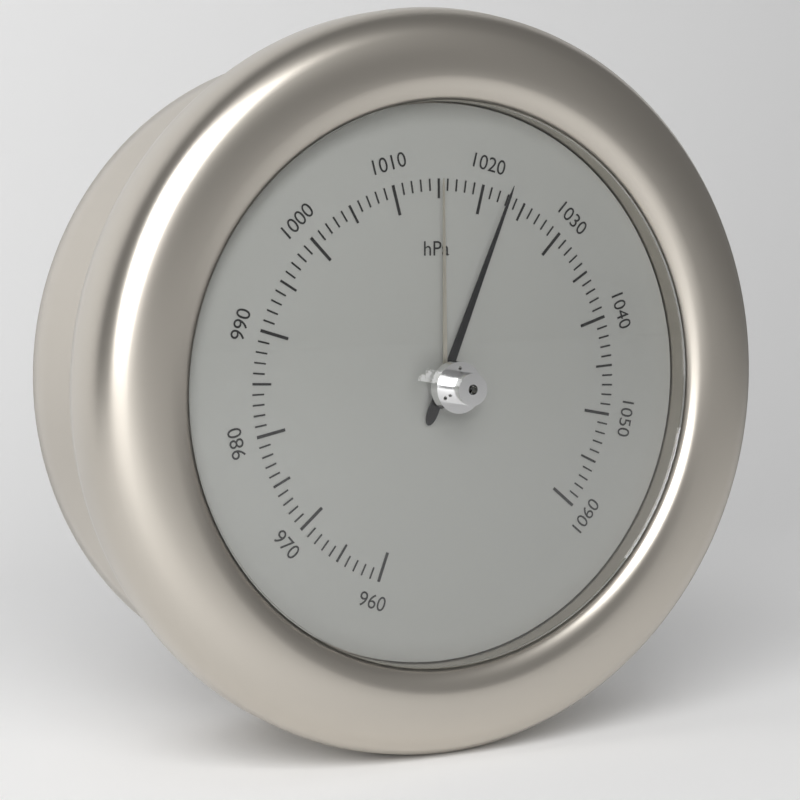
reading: 1023 hPa
